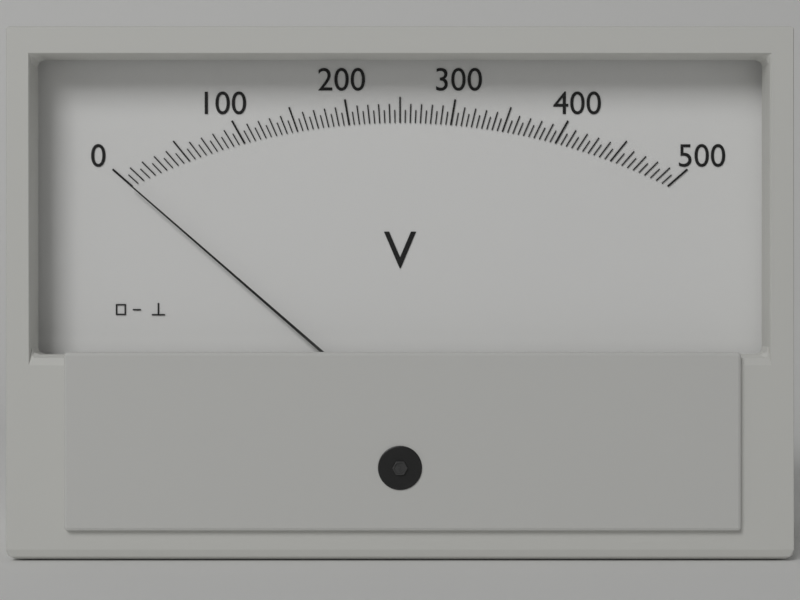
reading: 0 V
